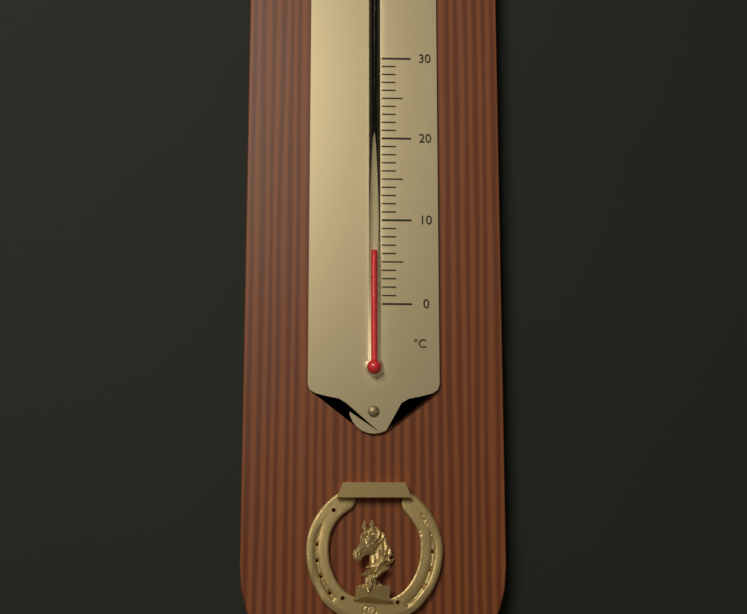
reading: 6 °C
